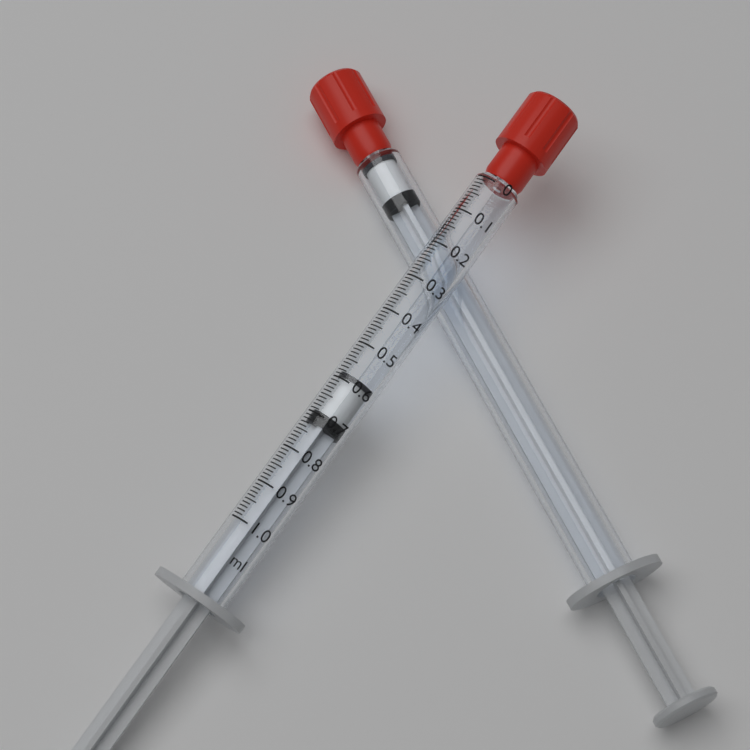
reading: 0.58 ml
